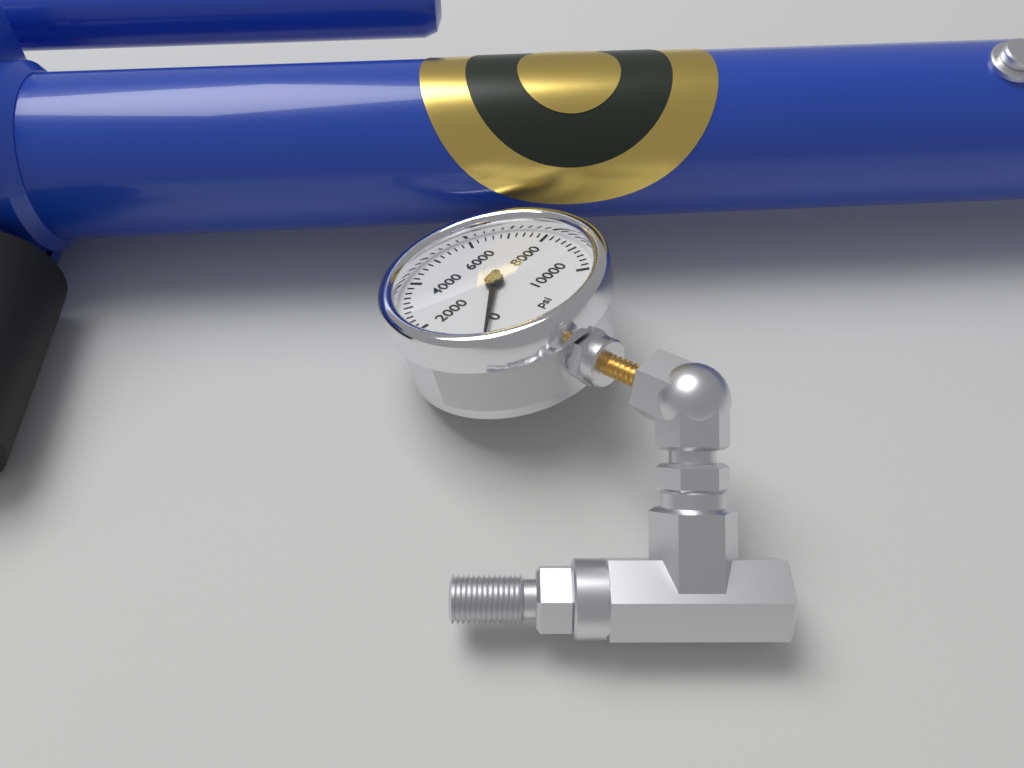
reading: 200 psi
